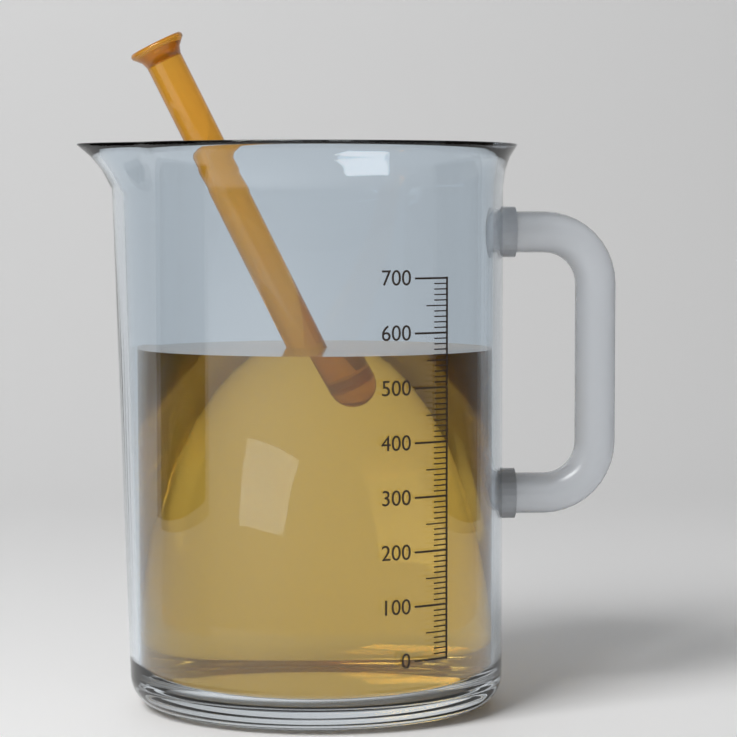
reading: 560 (no unit)
